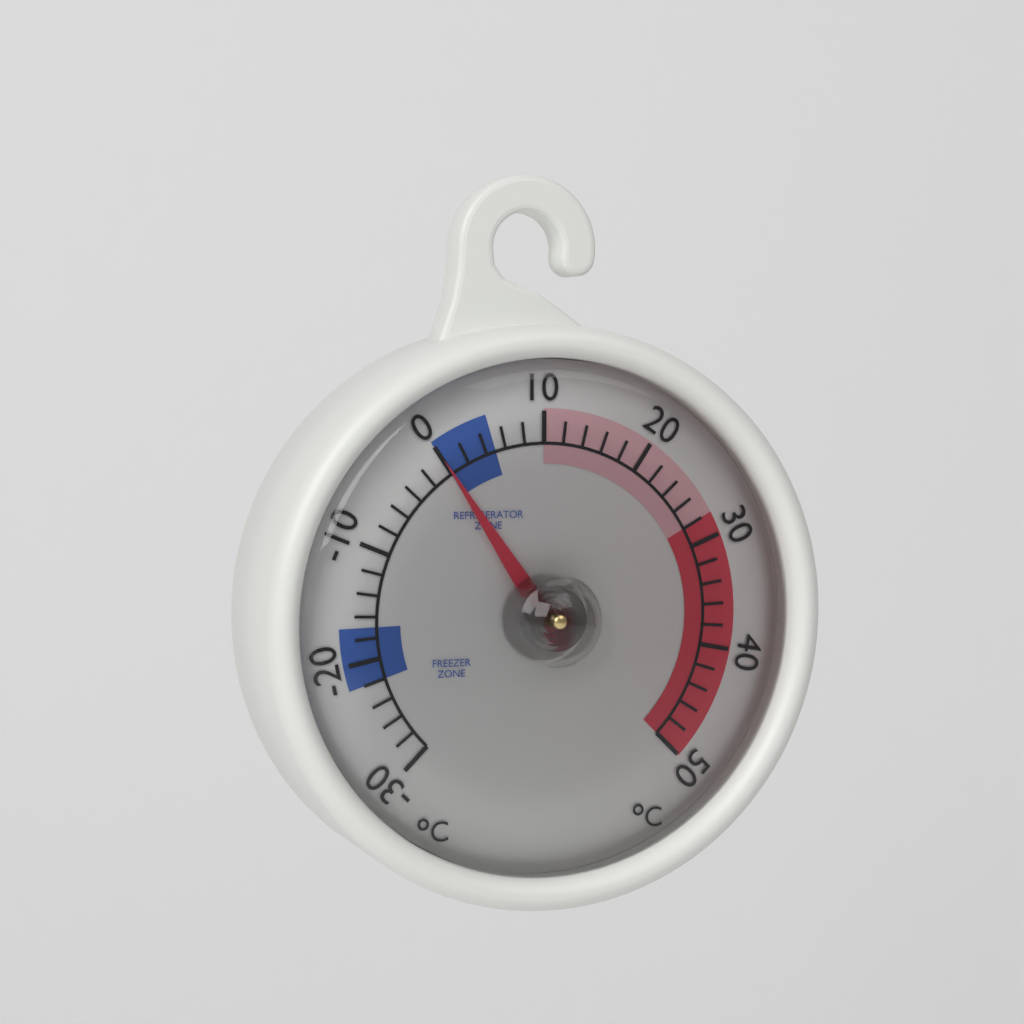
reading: 0 °C
